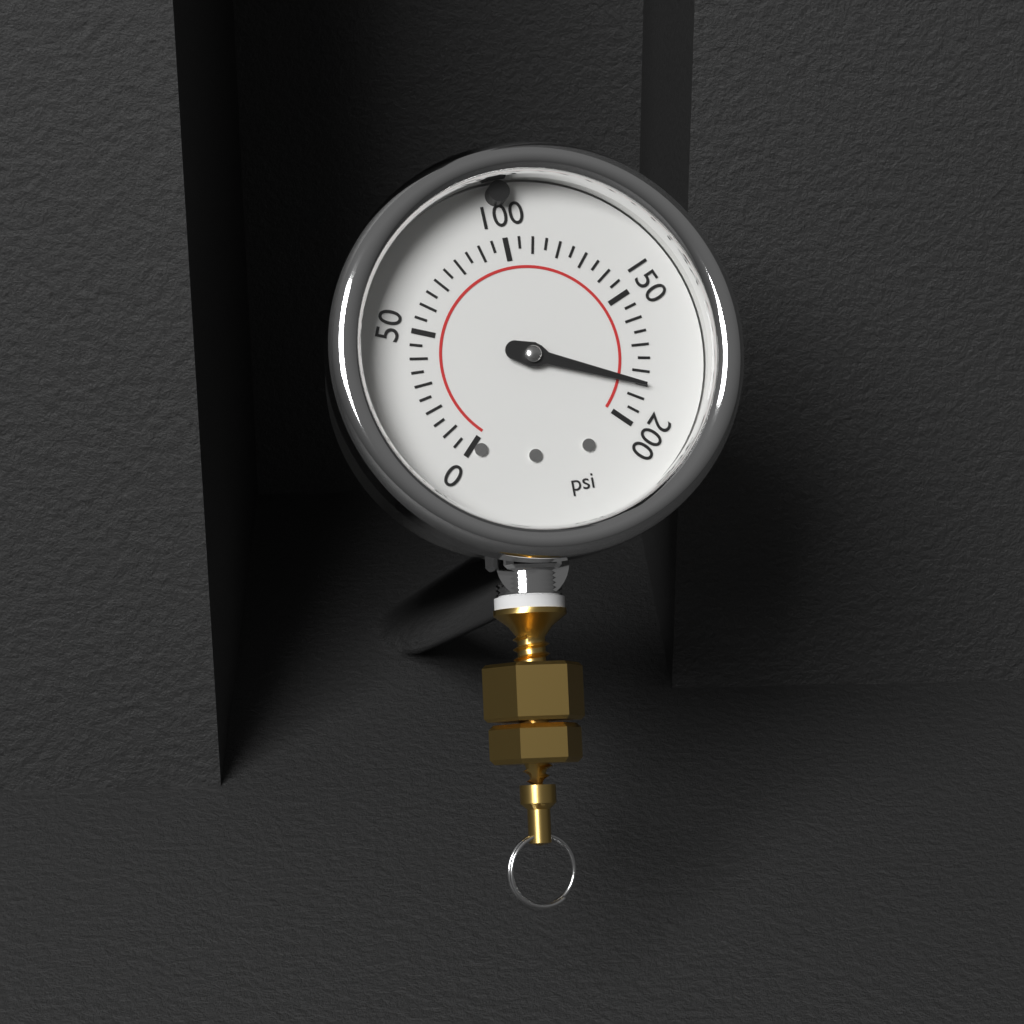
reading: 185 psi
